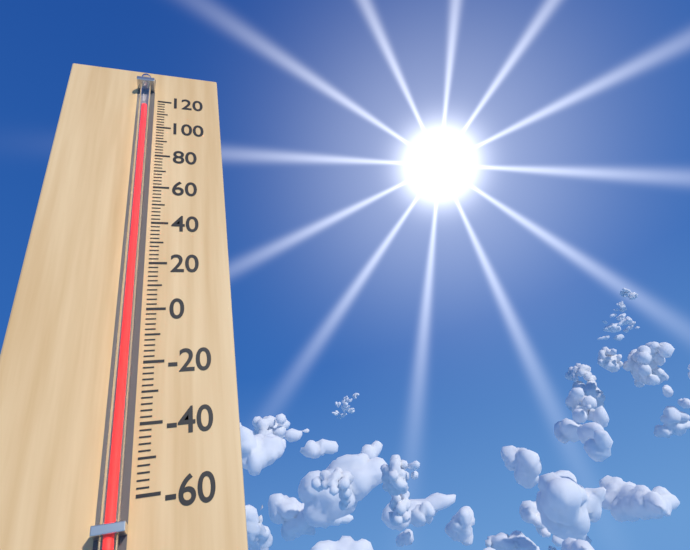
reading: 110 (no unit)
